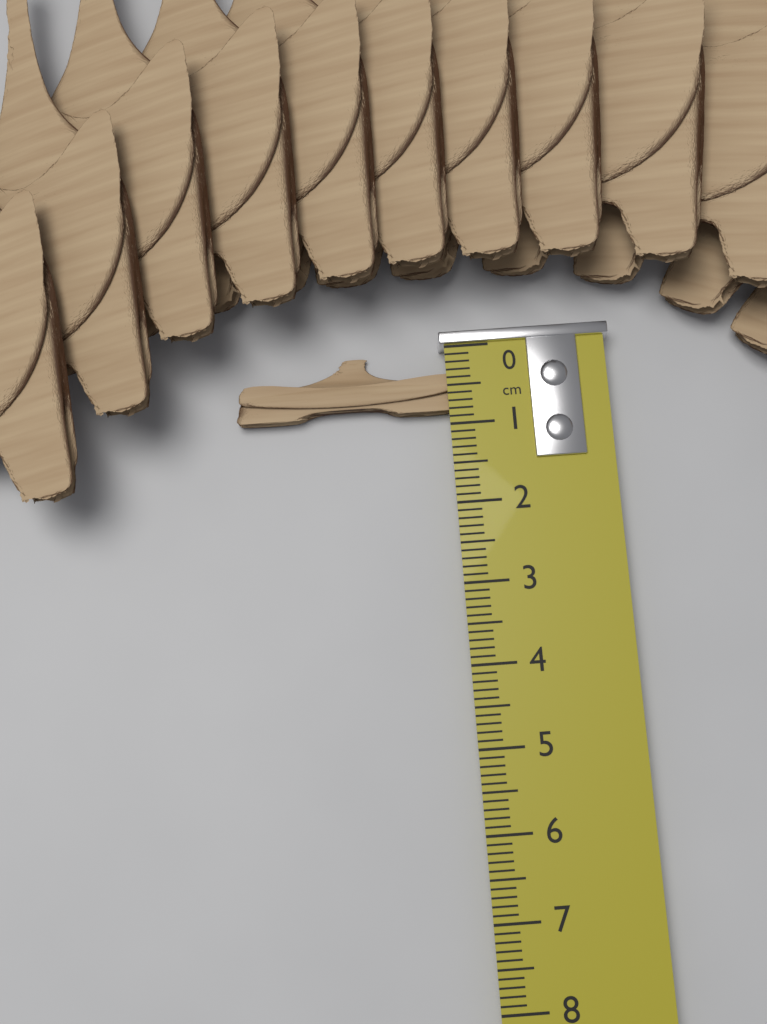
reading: 0.8 cm
